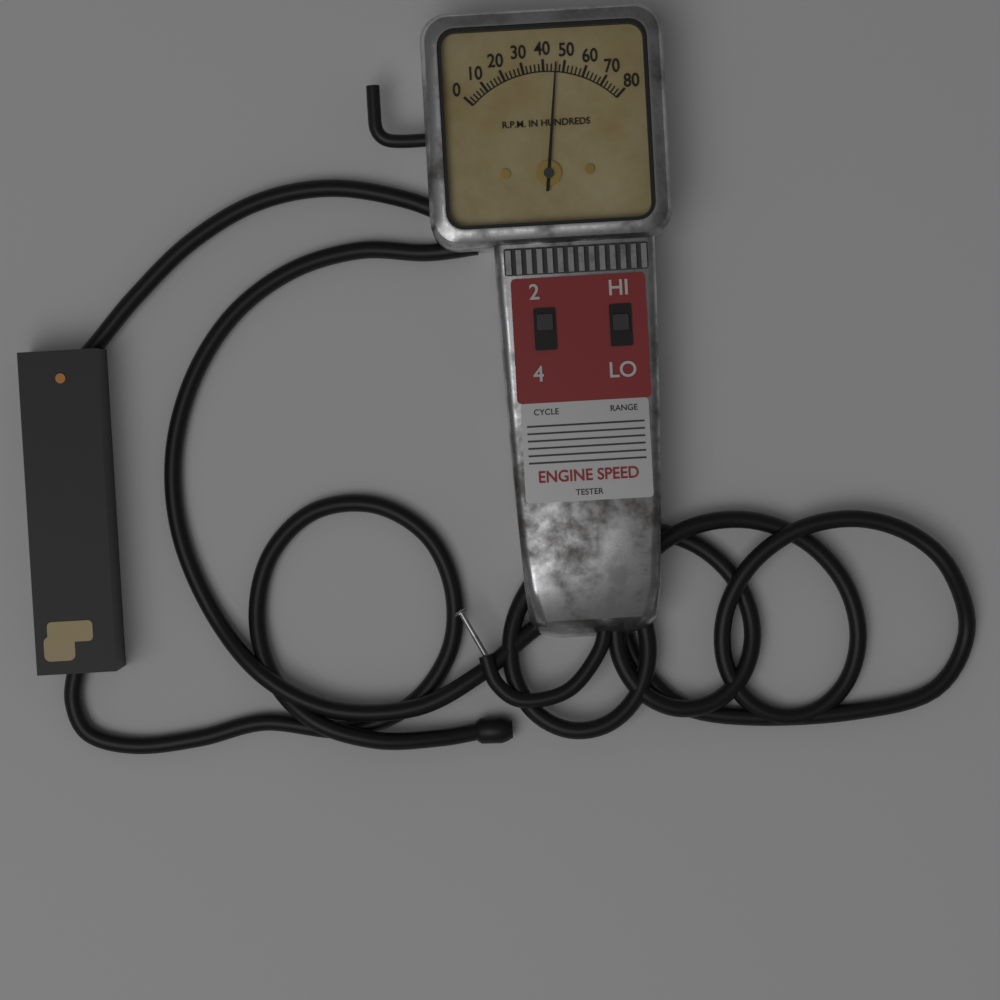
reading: 4600 RPM
